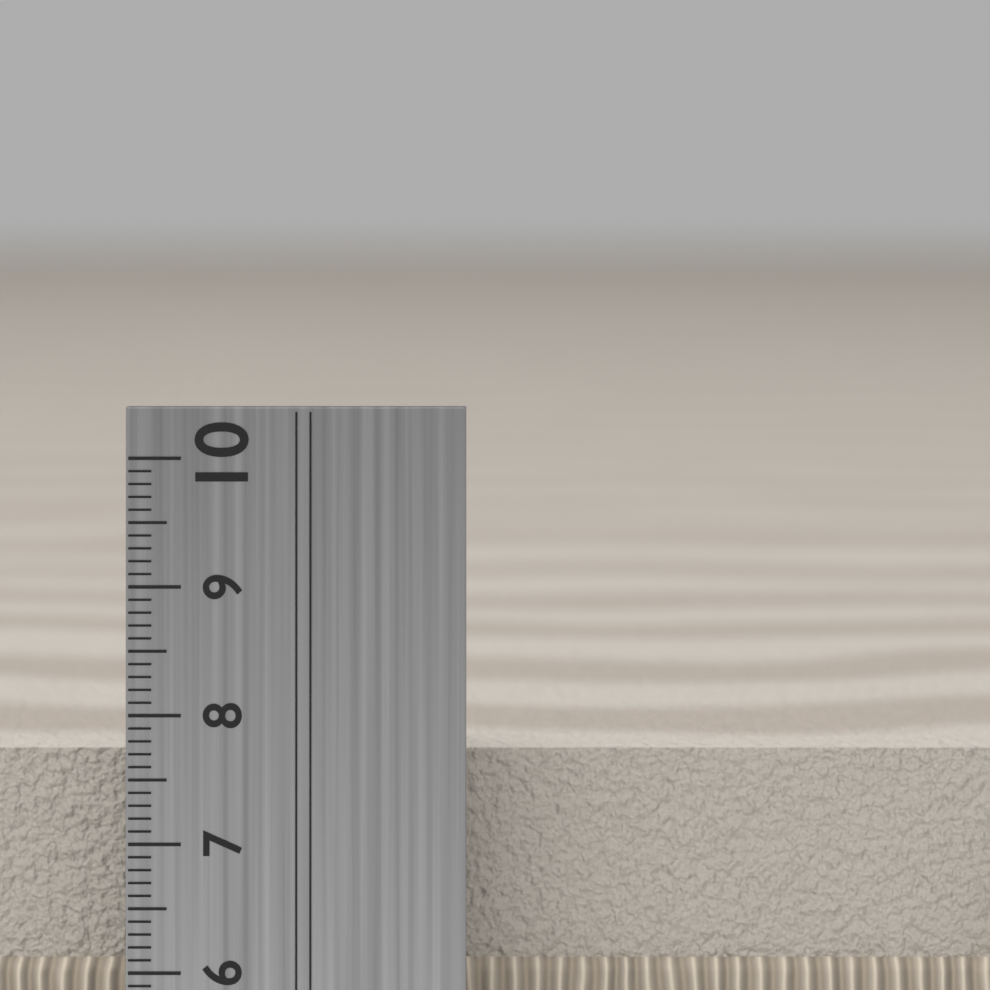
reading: 7.6 cm
